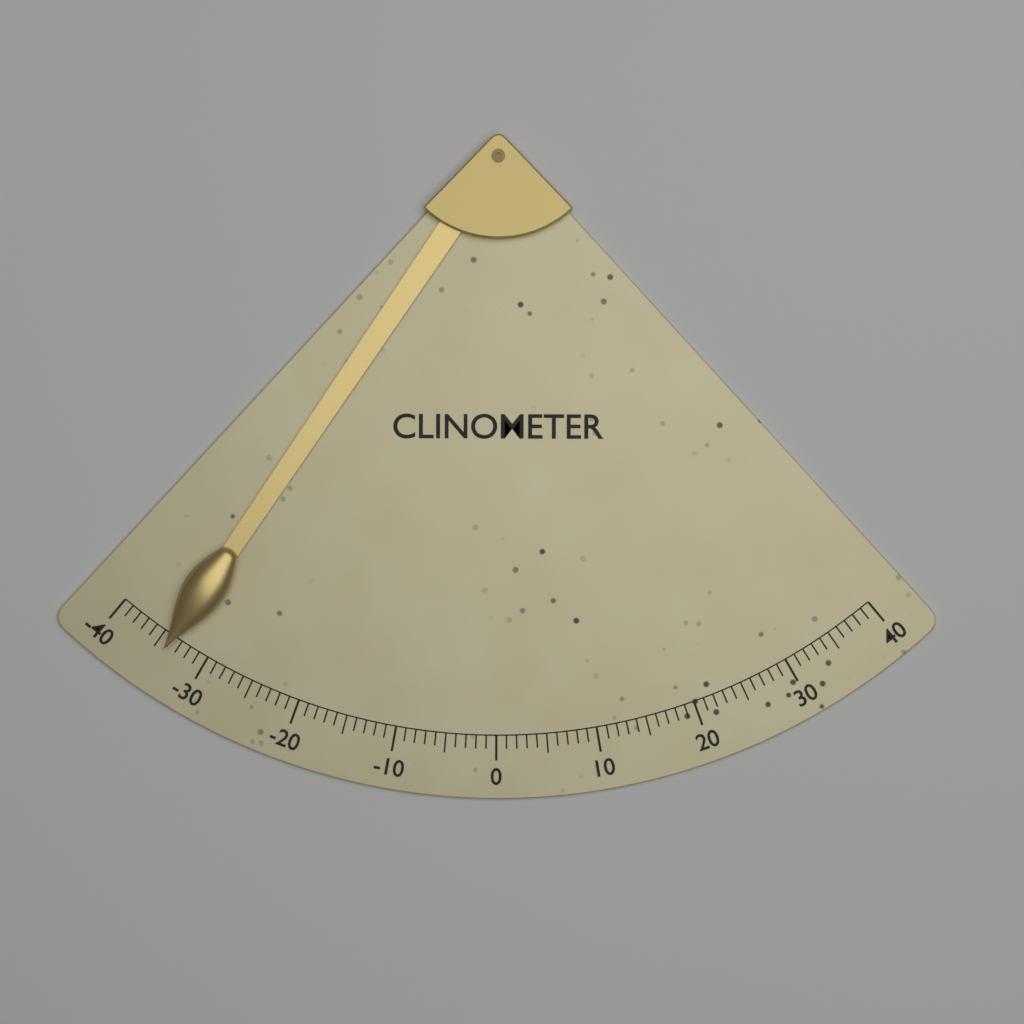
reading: -34 (no unit)
